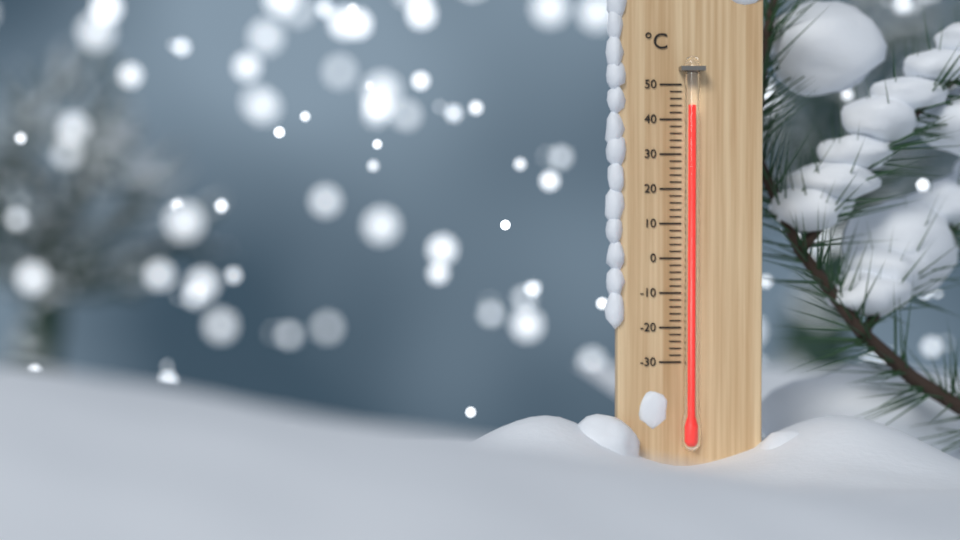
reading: 44 °C
